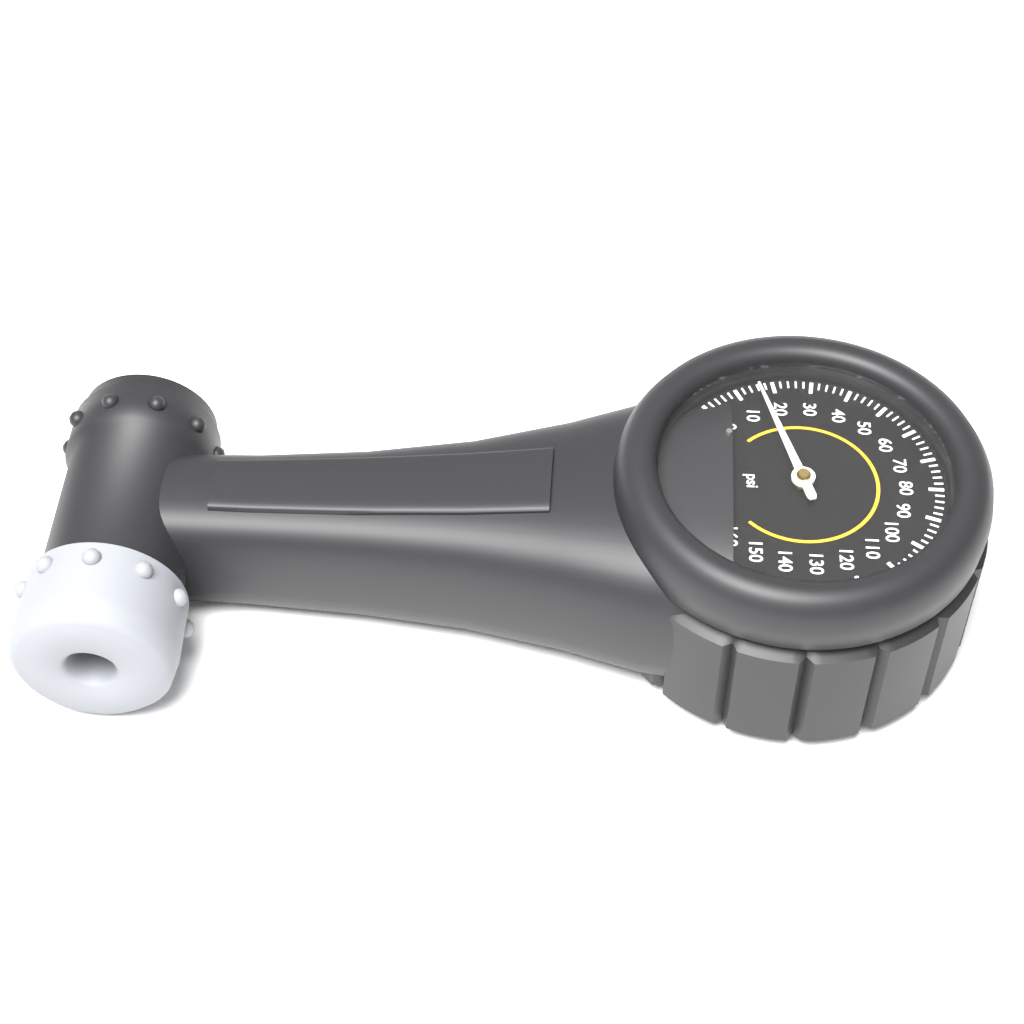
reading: 16 psi
